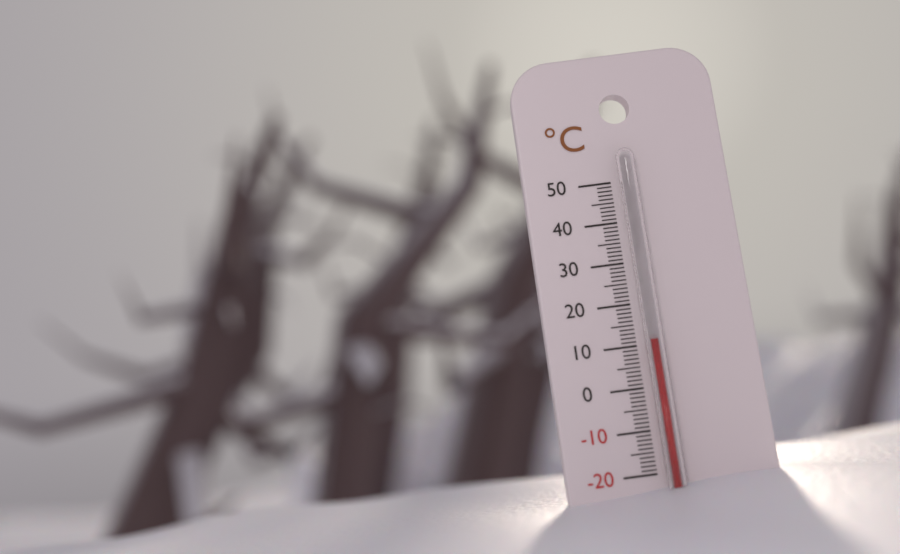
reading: 11 °C
